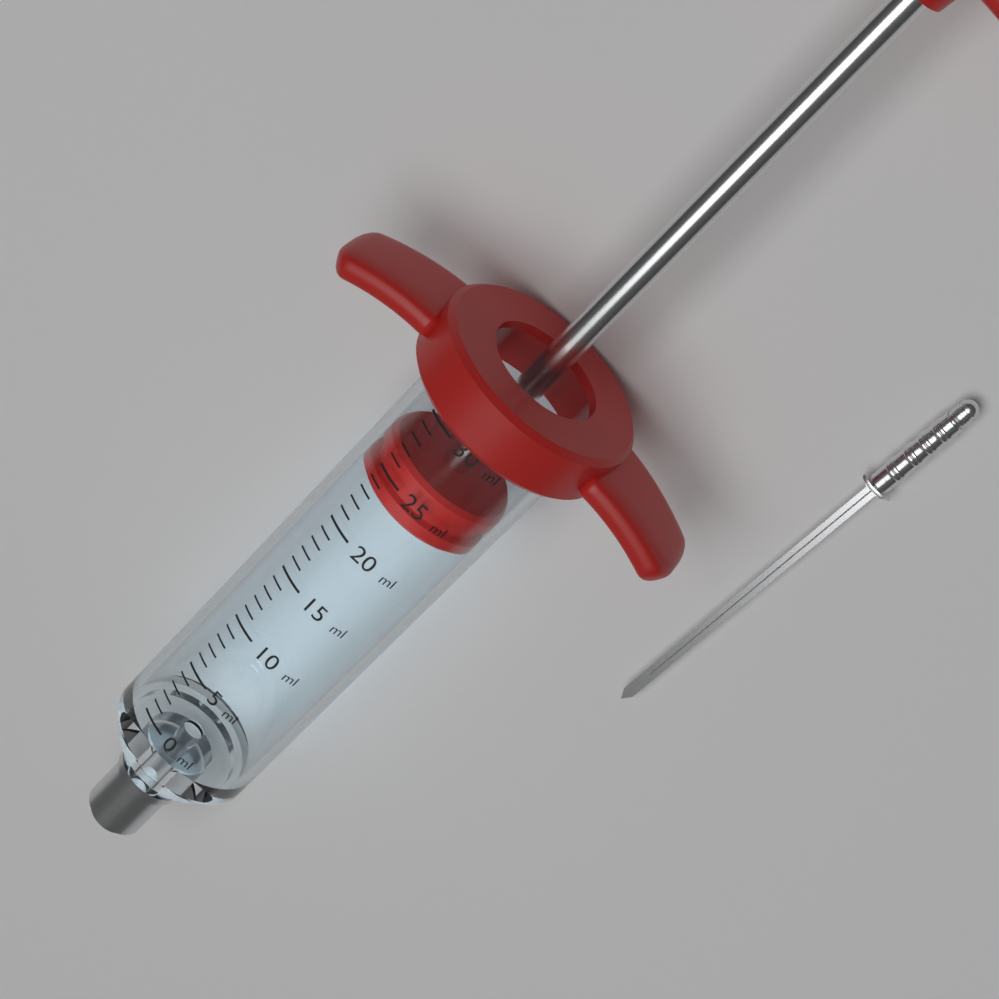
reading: 23 ml
